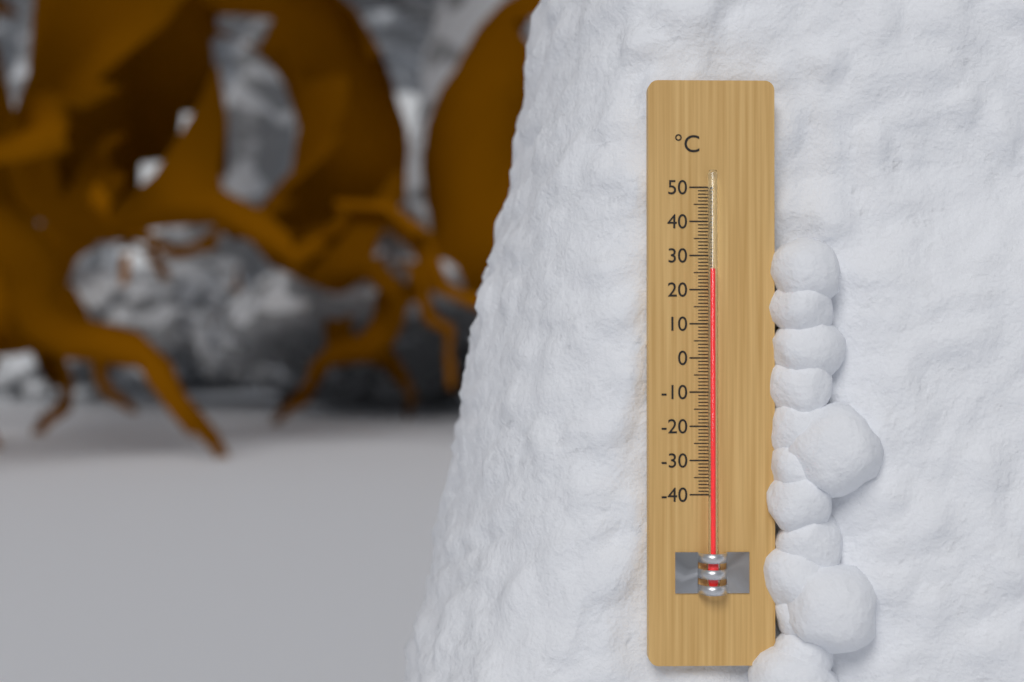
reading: 26 °C
